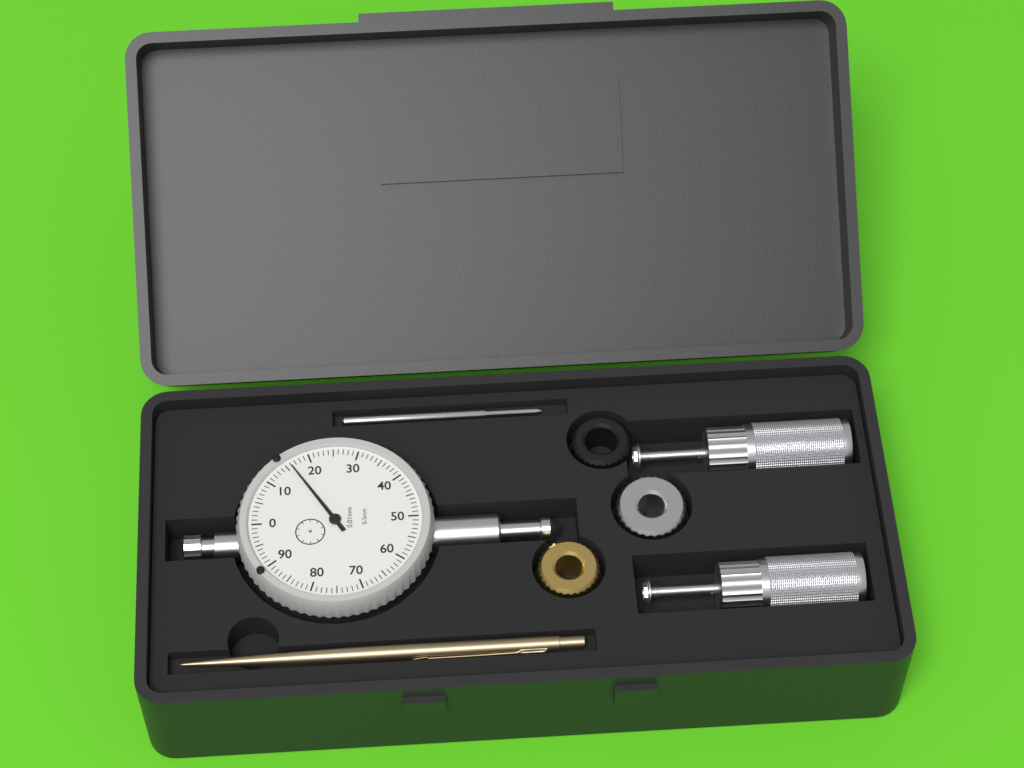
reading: 0.16 mm
